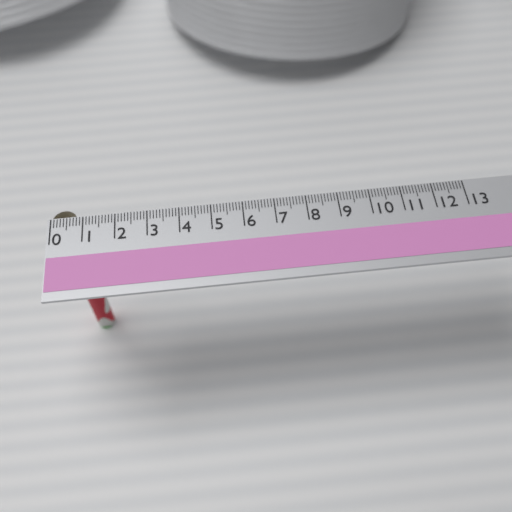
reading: 0.8 (no unit)
